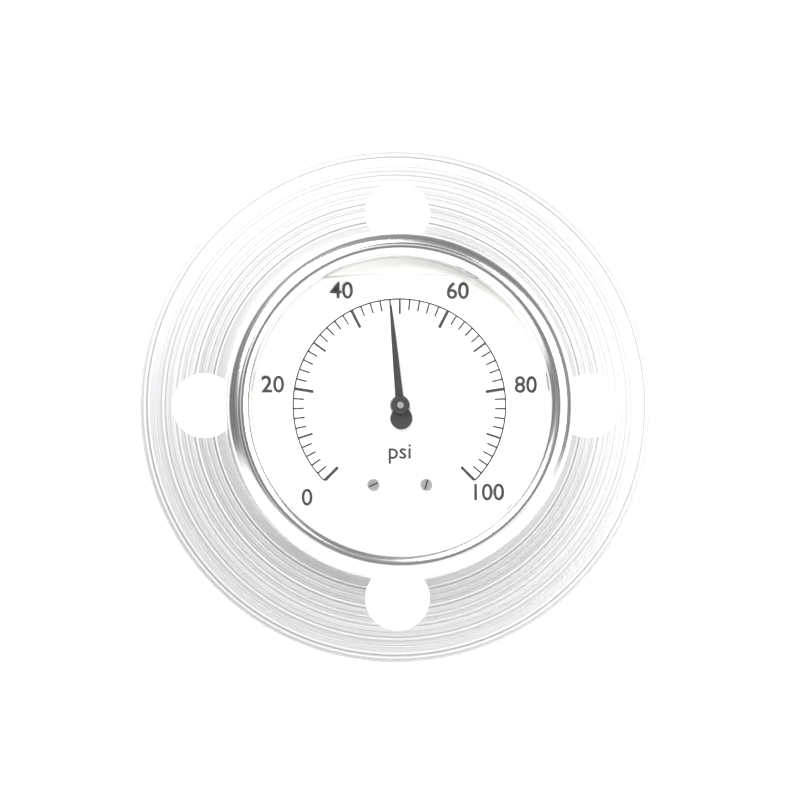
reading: 48 psi
